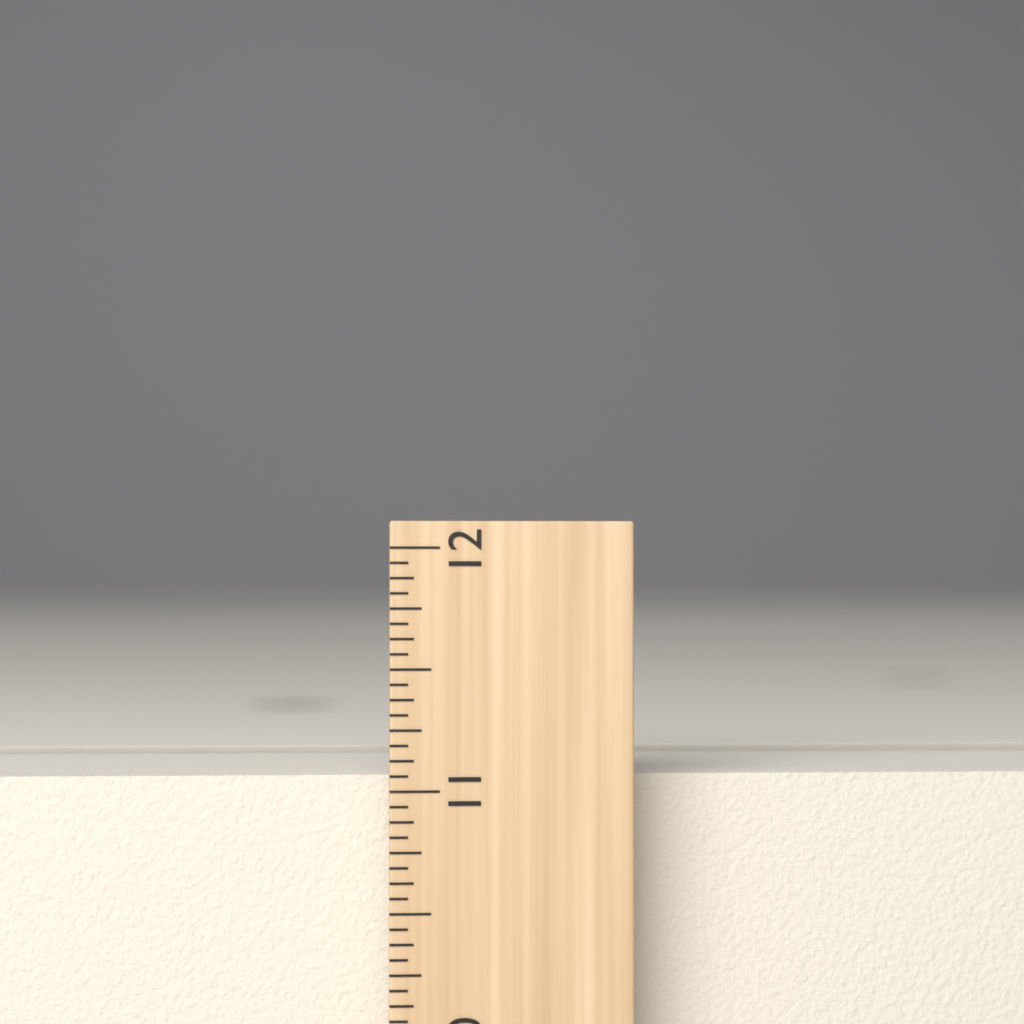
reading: 11.0625 inch
